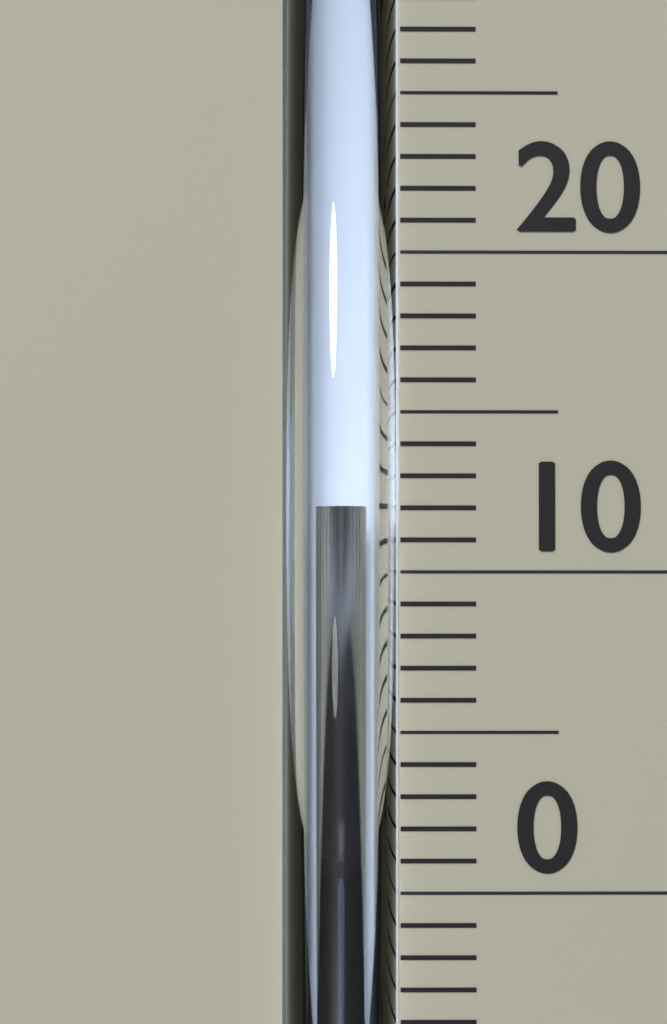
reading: 12 °C
